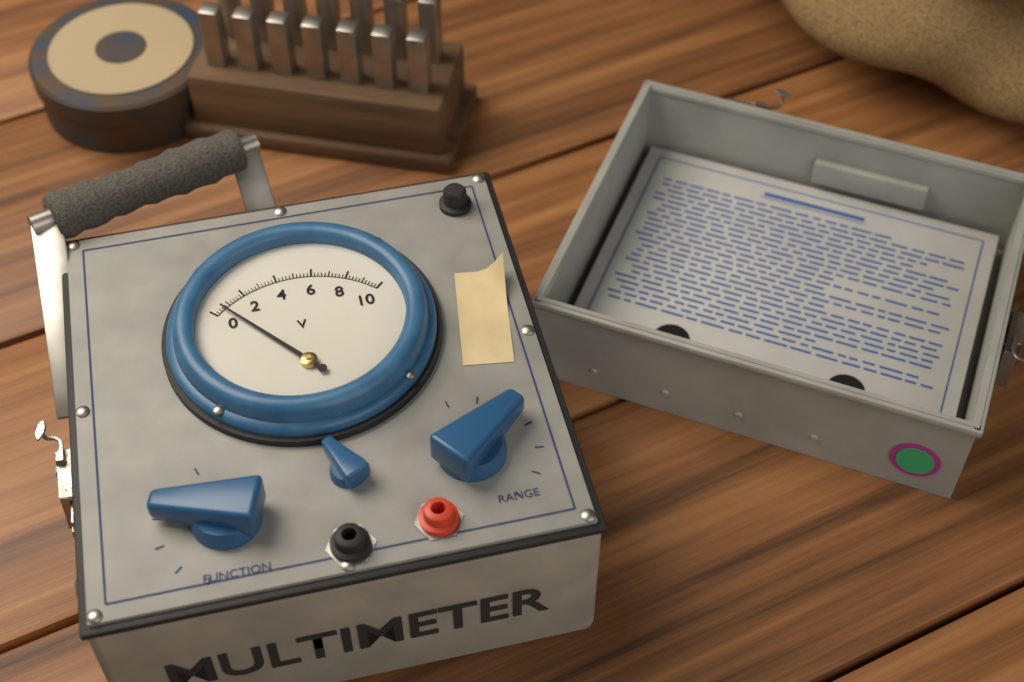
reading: 0.6 V
